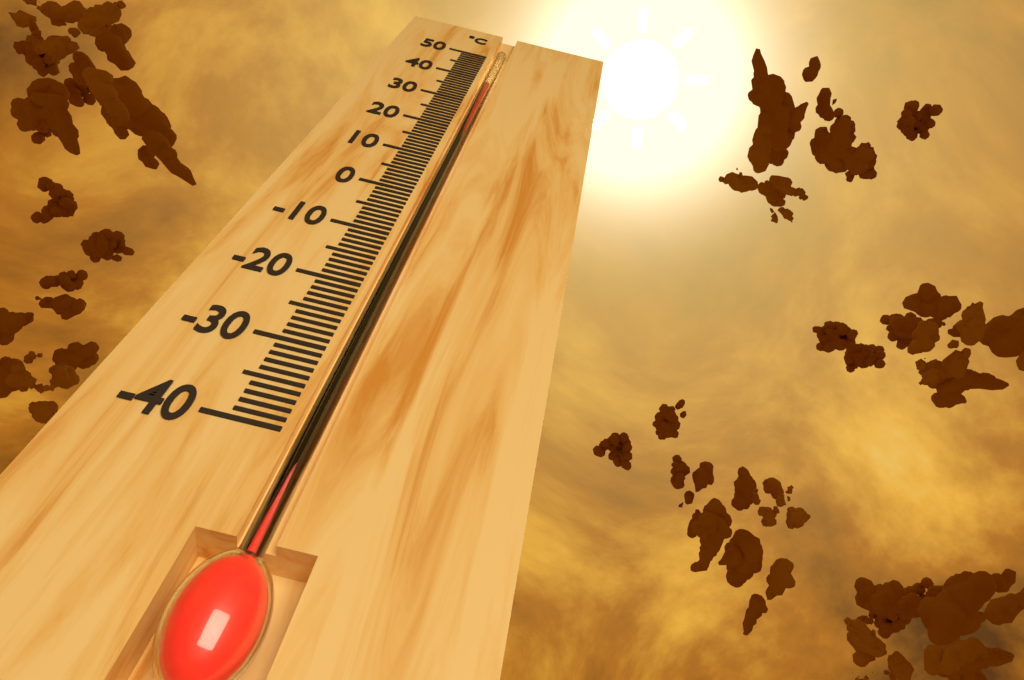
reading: 38 °C
